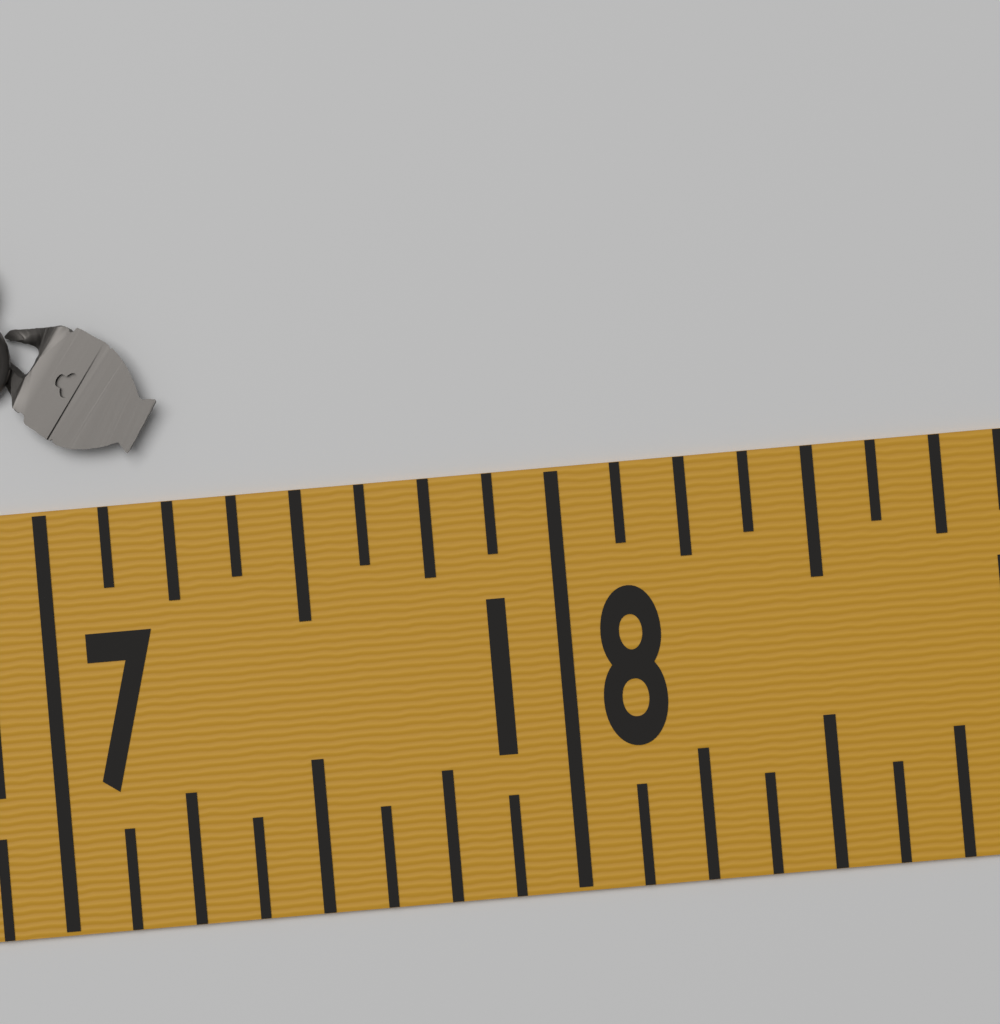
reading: 17.250 in
